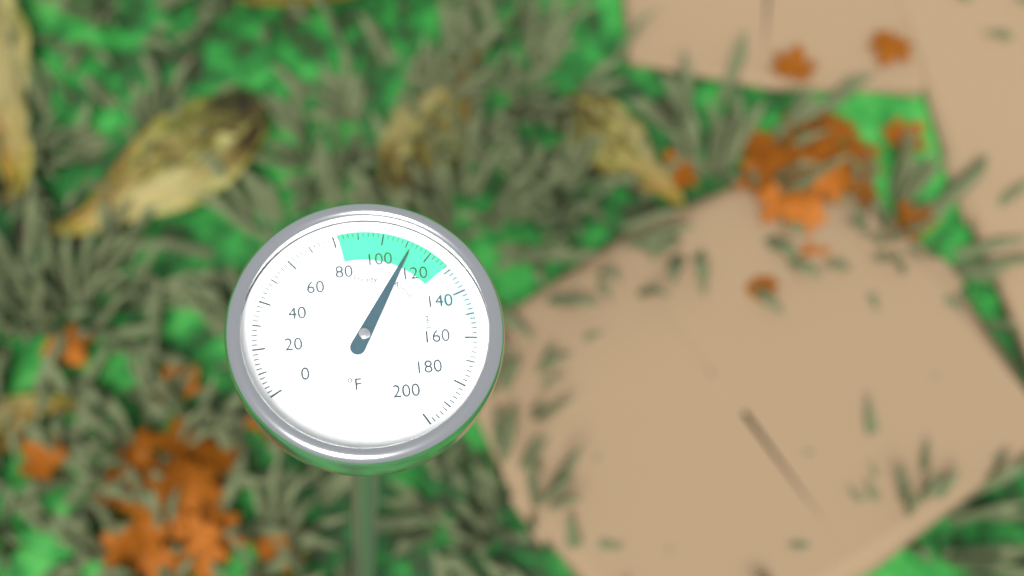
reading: 112 °F
